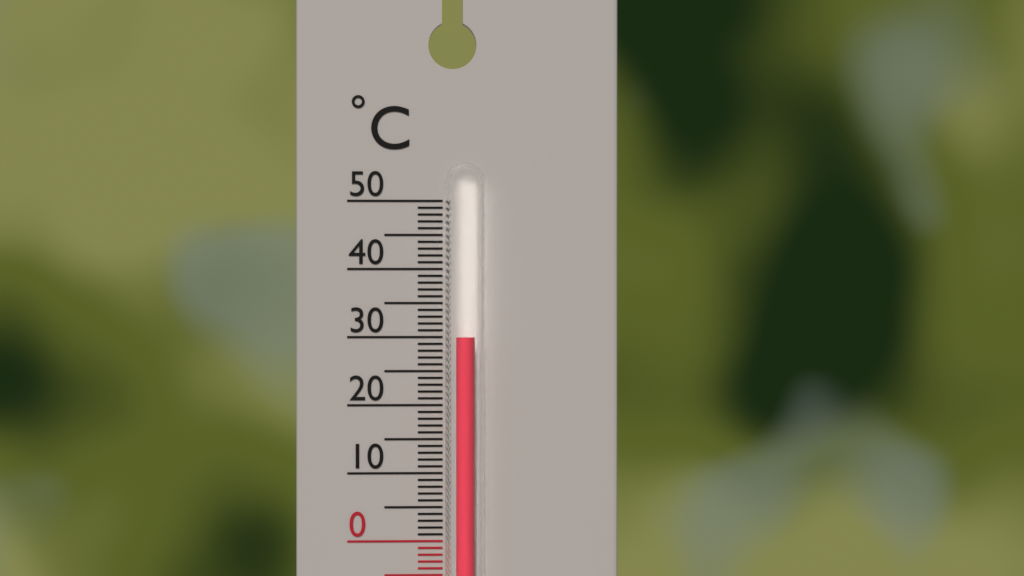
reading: 30 °C
